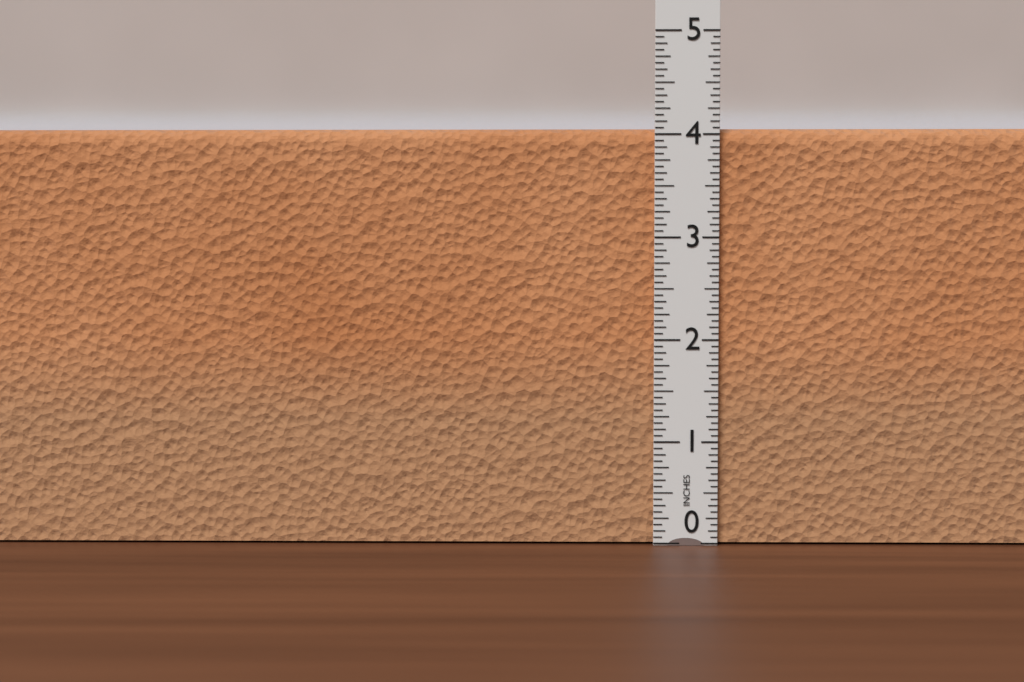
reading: 4.0625 in
